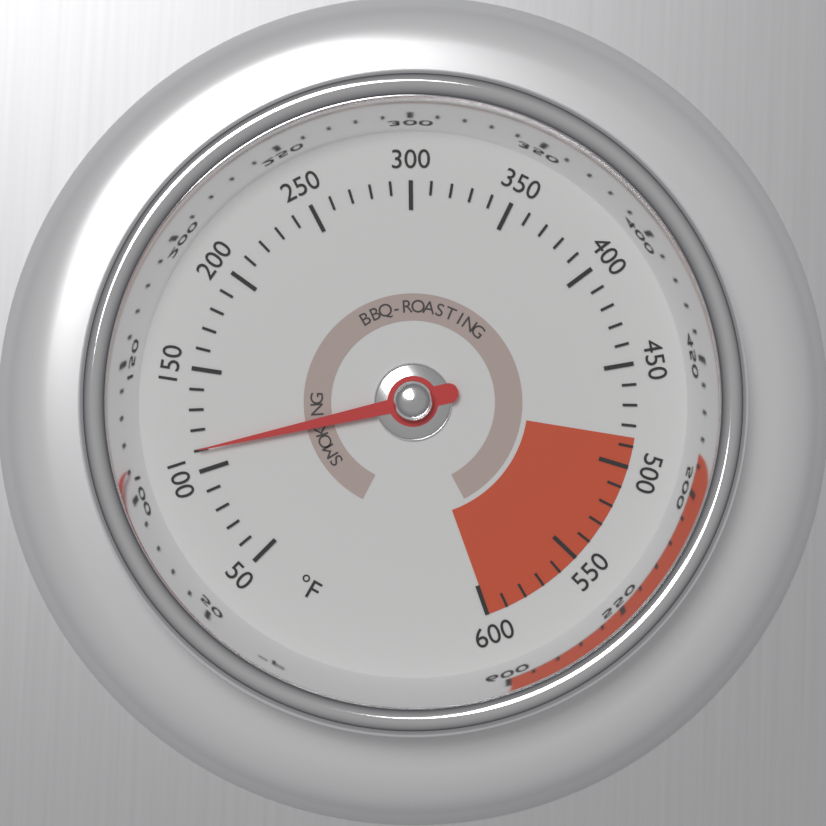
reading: 110 °F
